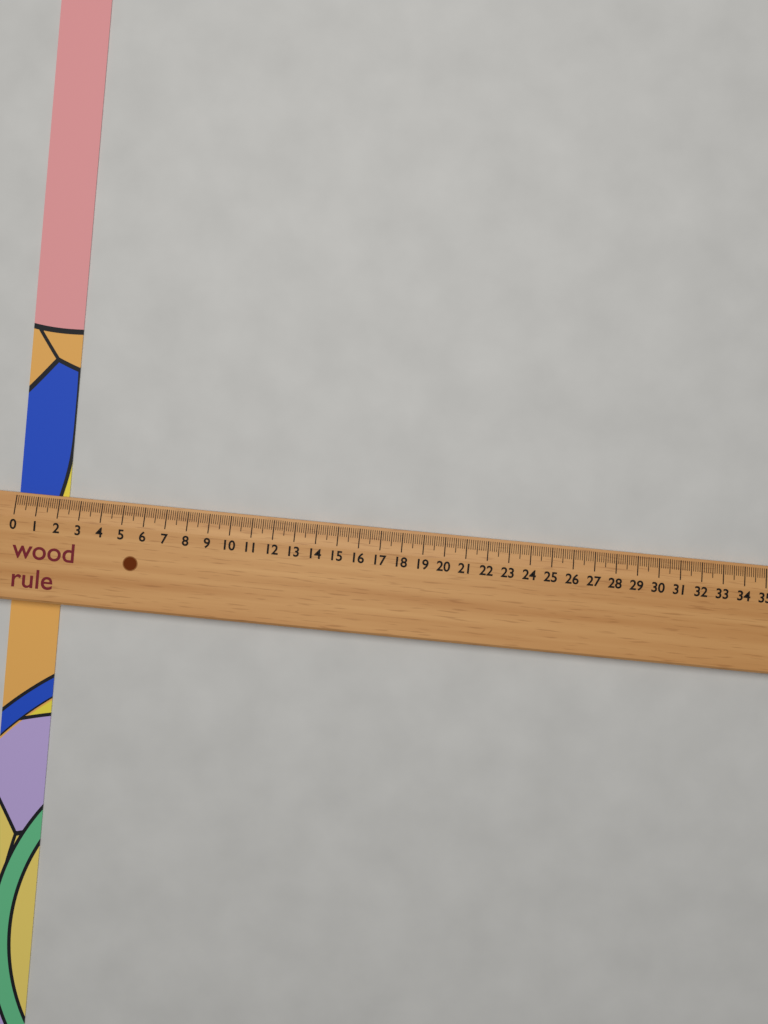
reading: 2.3 (no unit)
